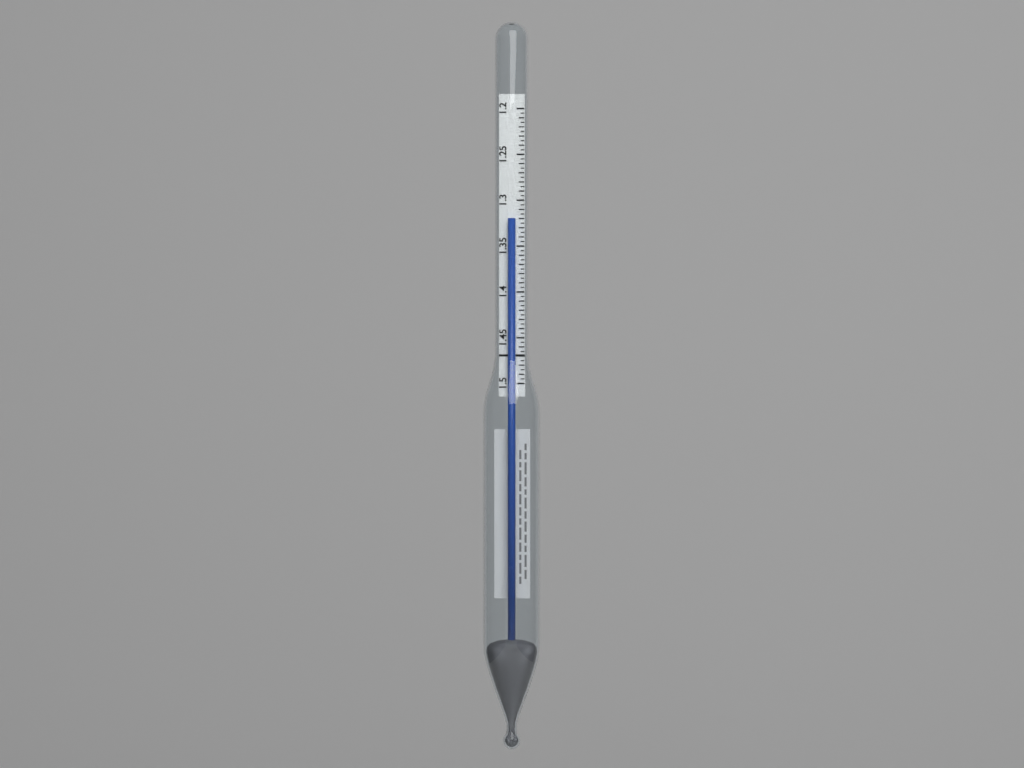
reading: 1.320 (no unit)
